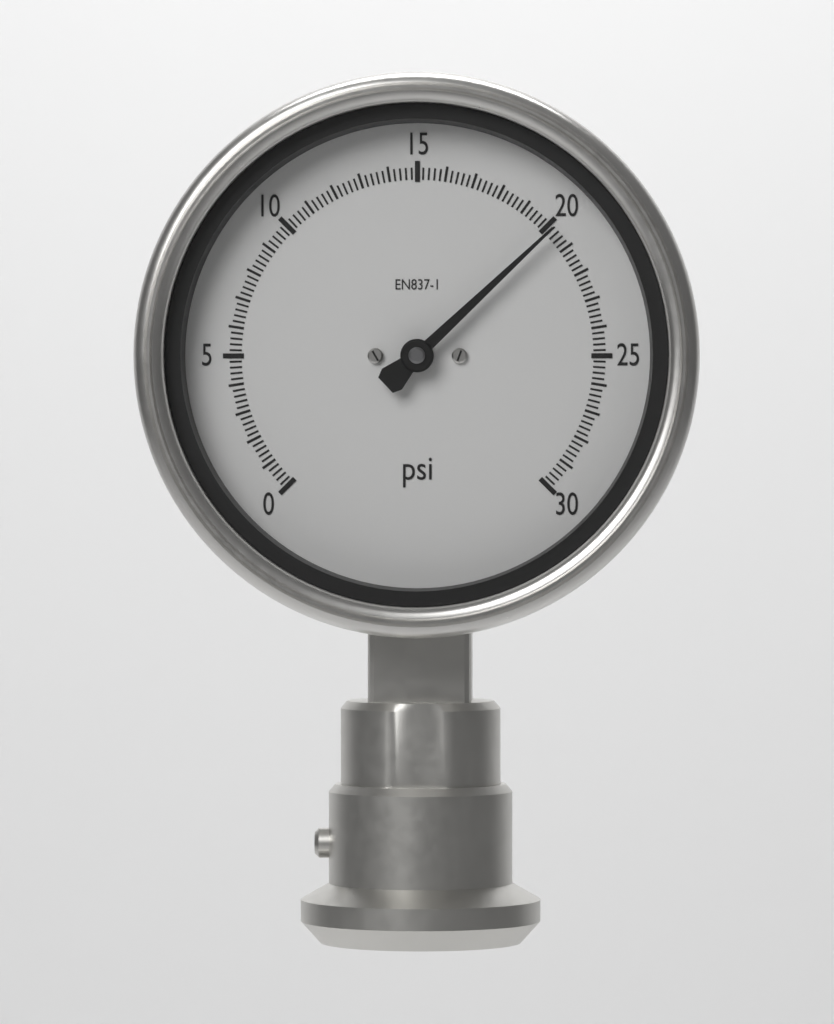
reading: 20.2 psi
